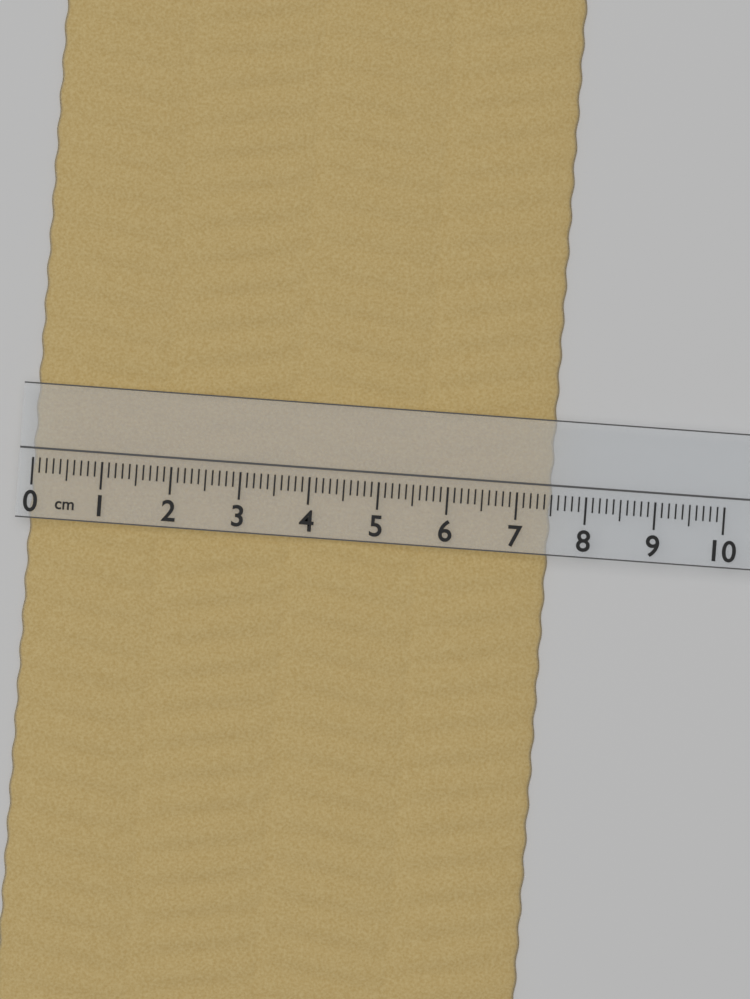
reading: 7.5 cm
